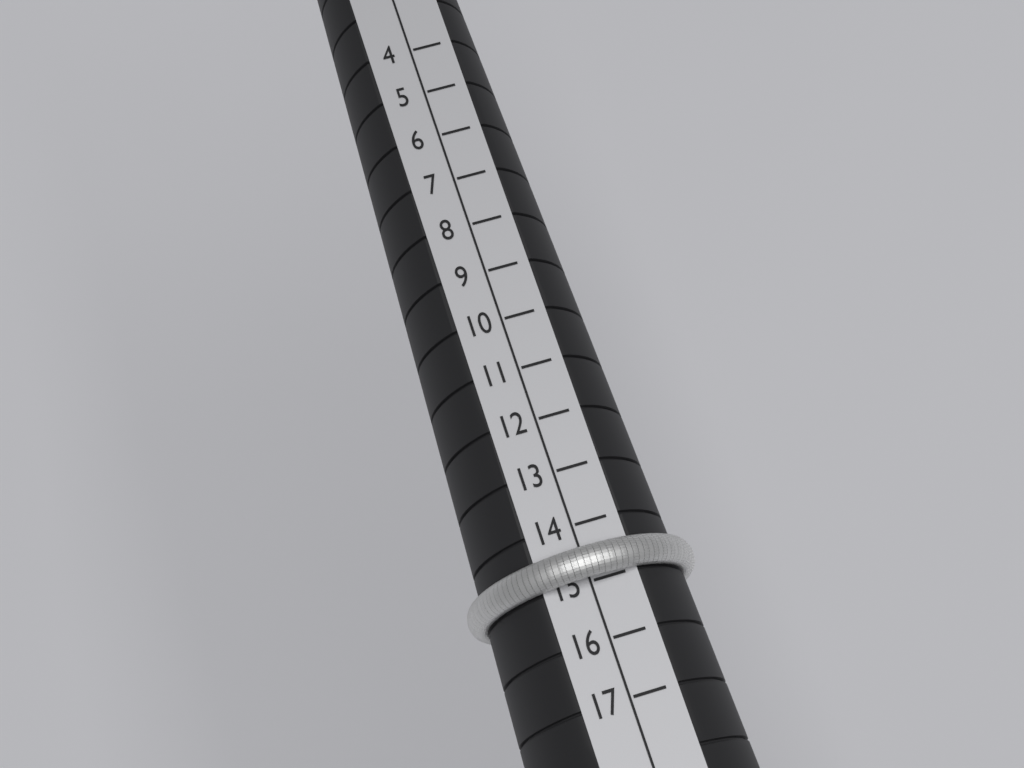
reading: 15 (no unit)
